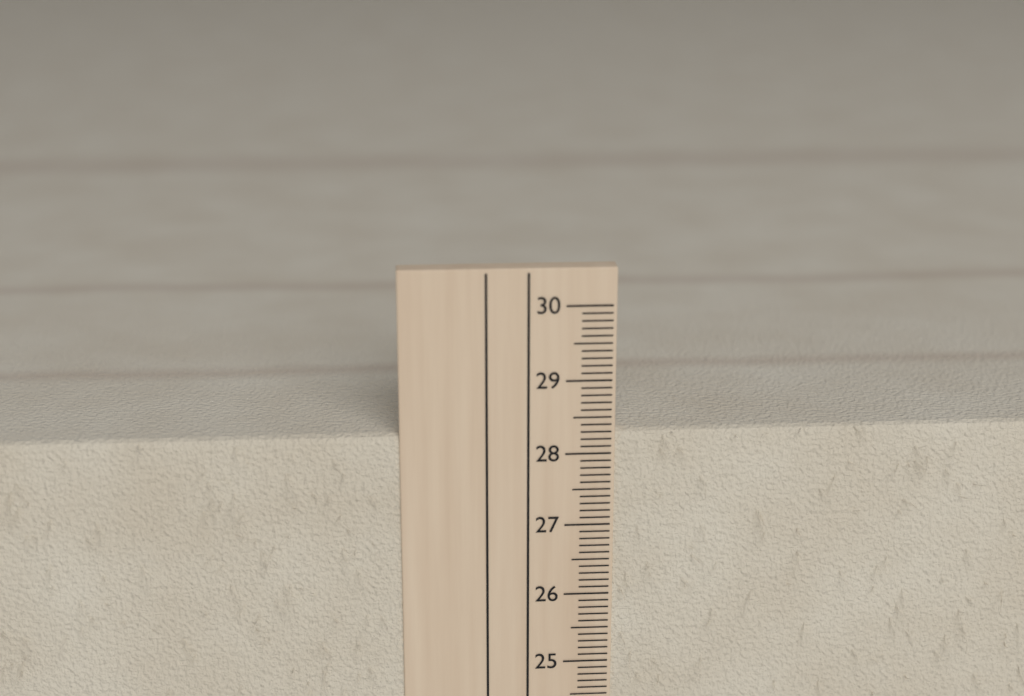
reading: 28.3 cm
